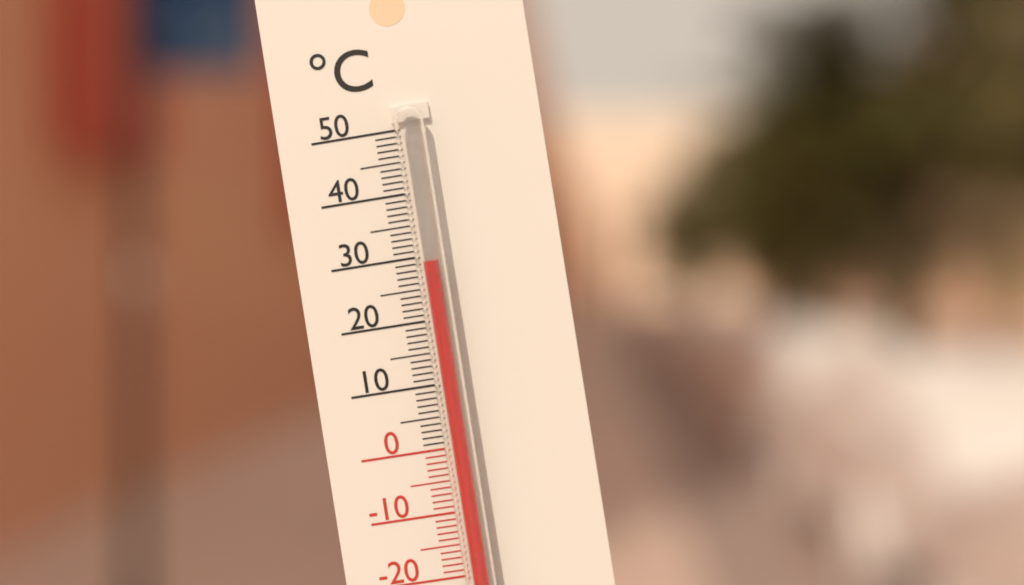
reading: 29 °C
